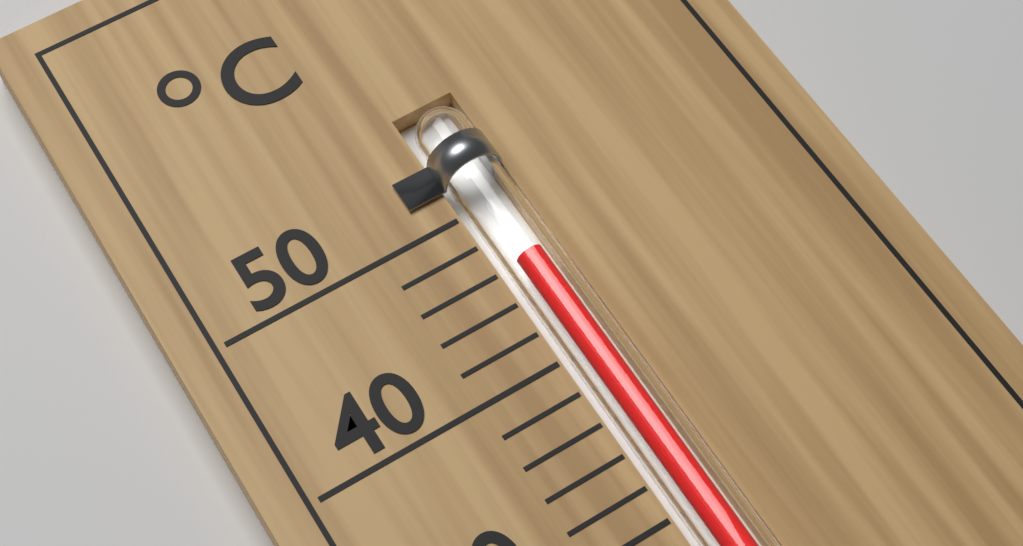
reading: 46 °C
